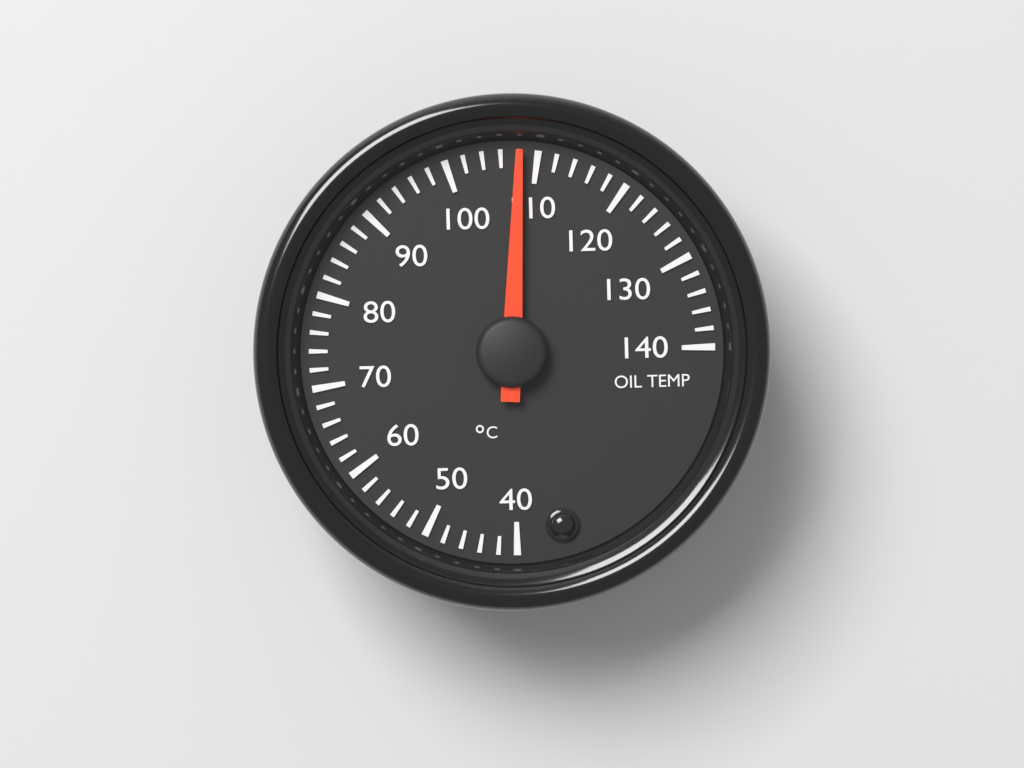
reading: 108 °C
